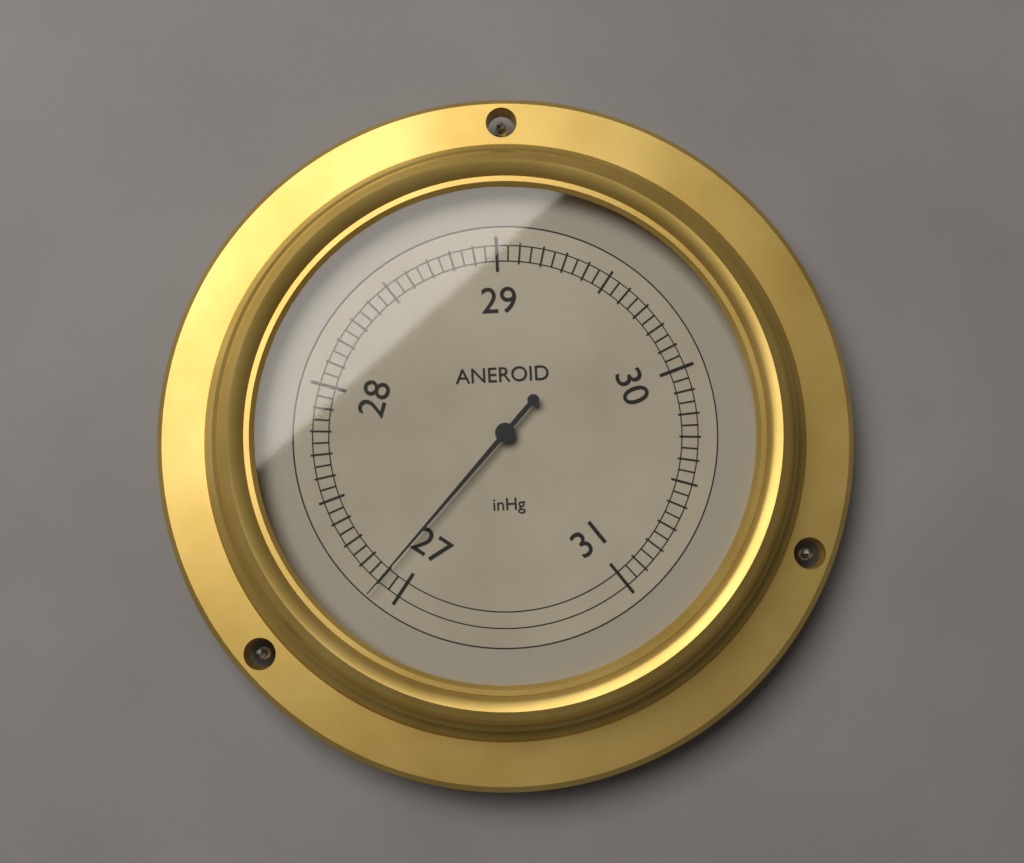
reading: 27.10 inHg
